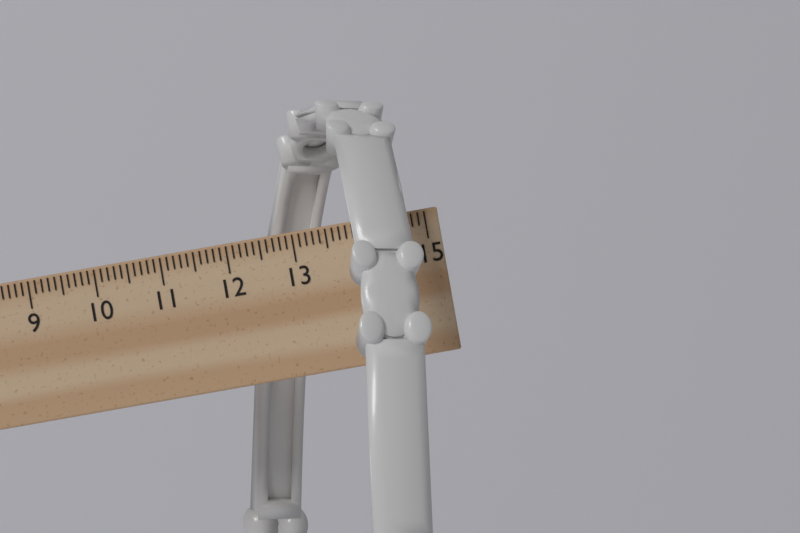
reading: 14.9 cm
